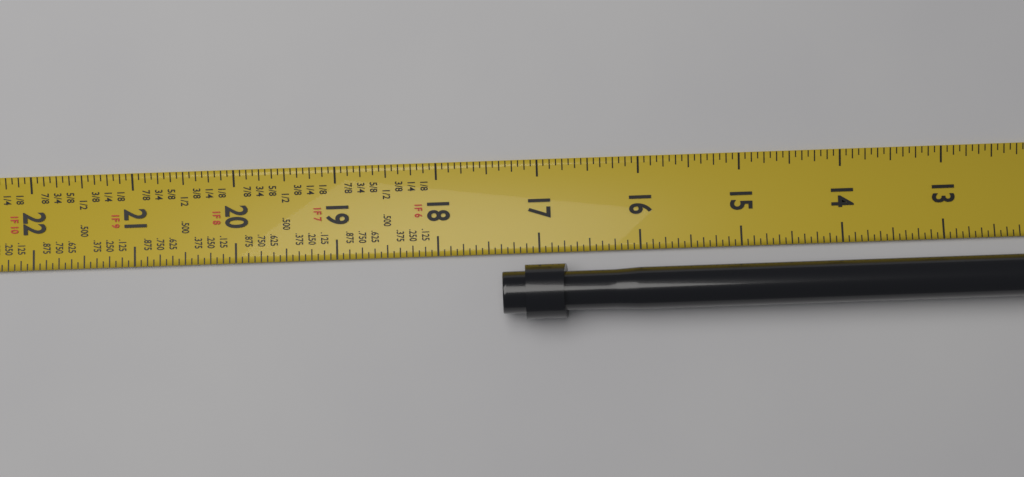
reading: 17.3750 in
